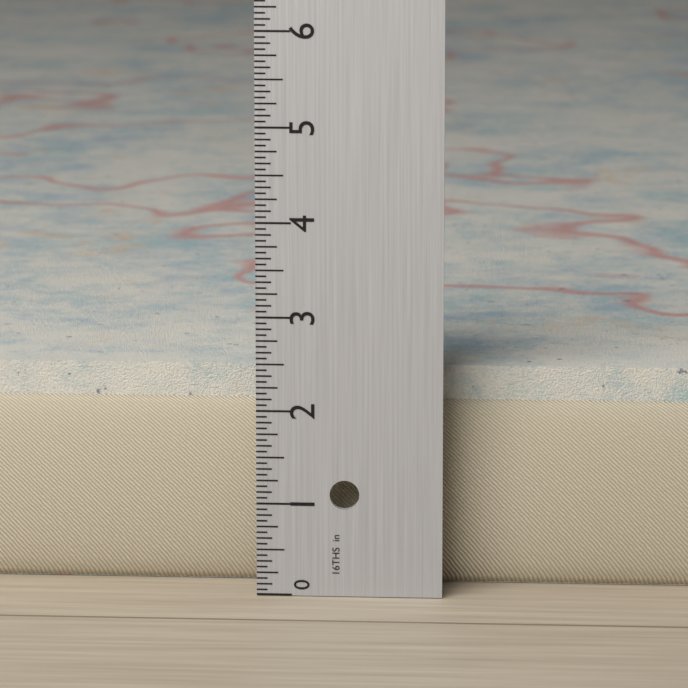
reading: 2.3750 in
